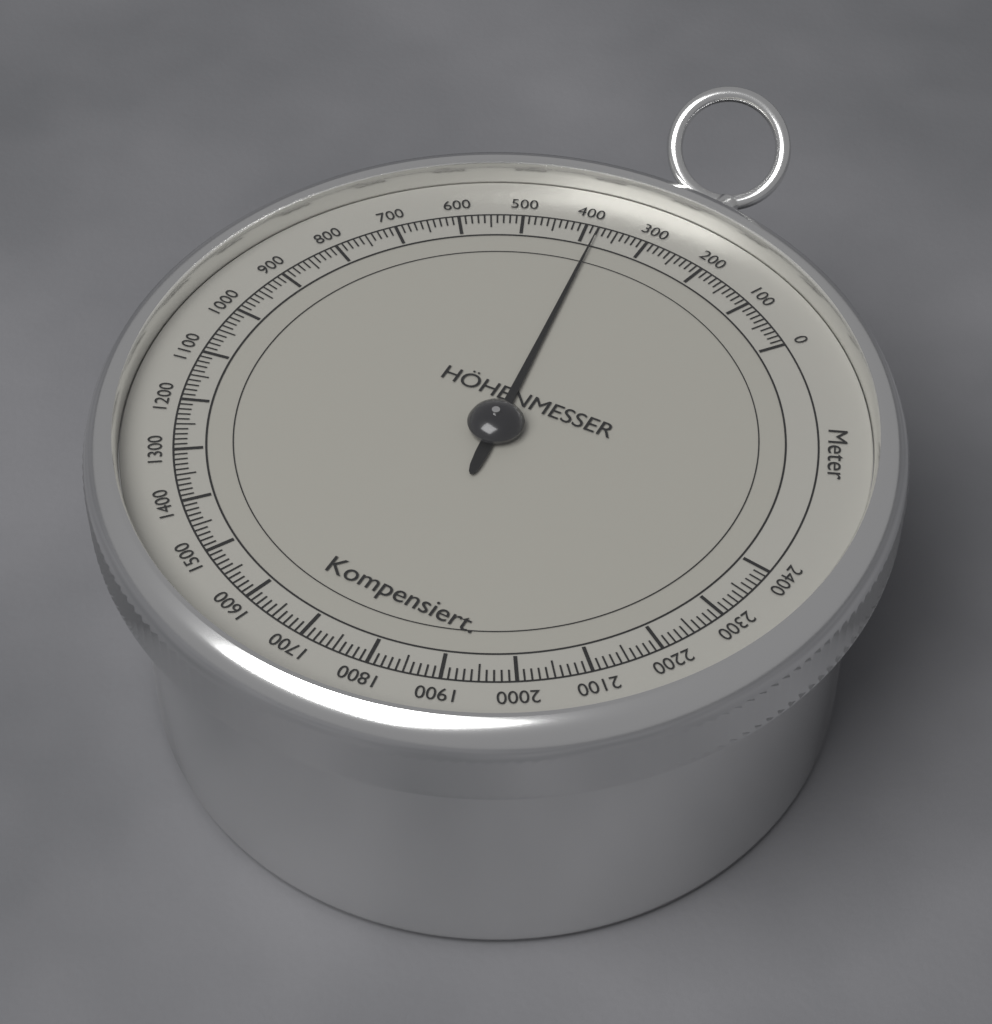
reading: 380 m
